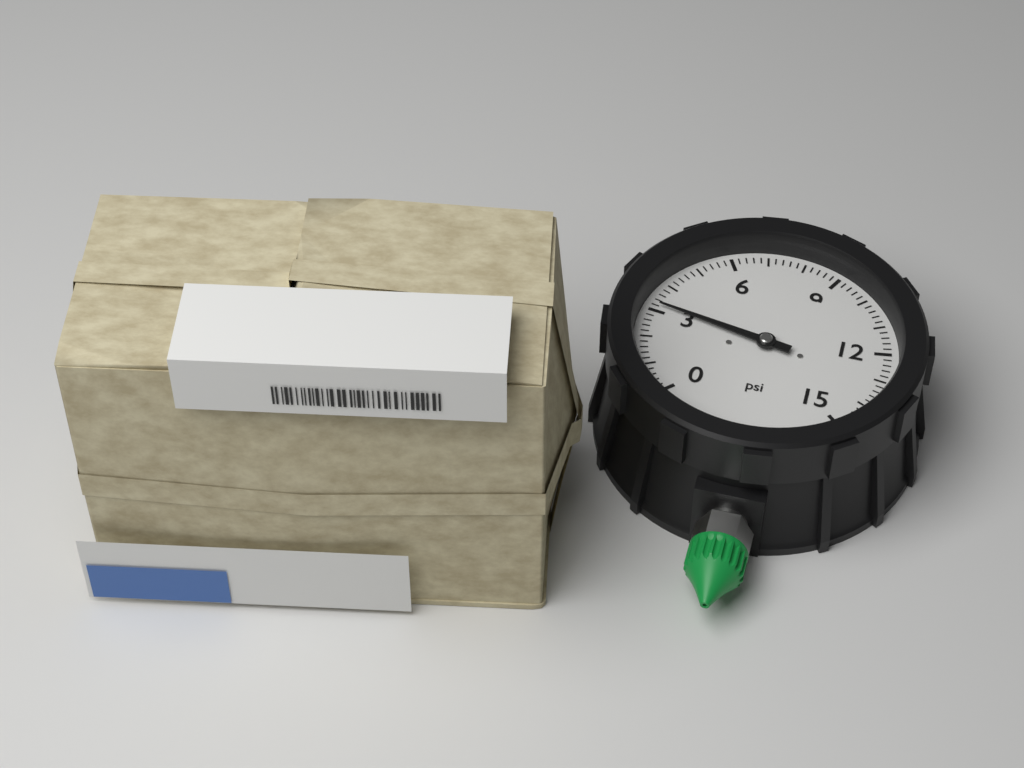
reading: 3.2 psi
